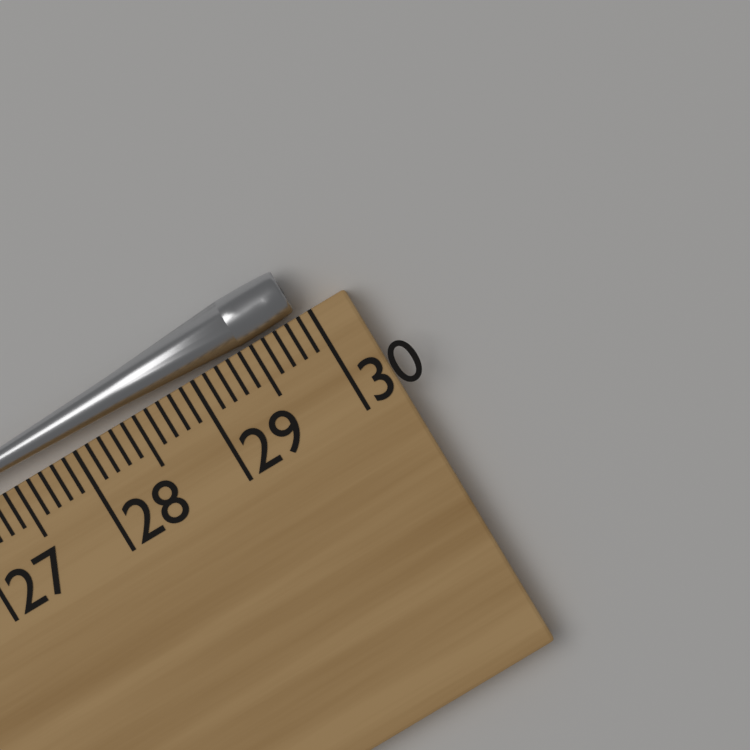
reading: 29.9 cm
